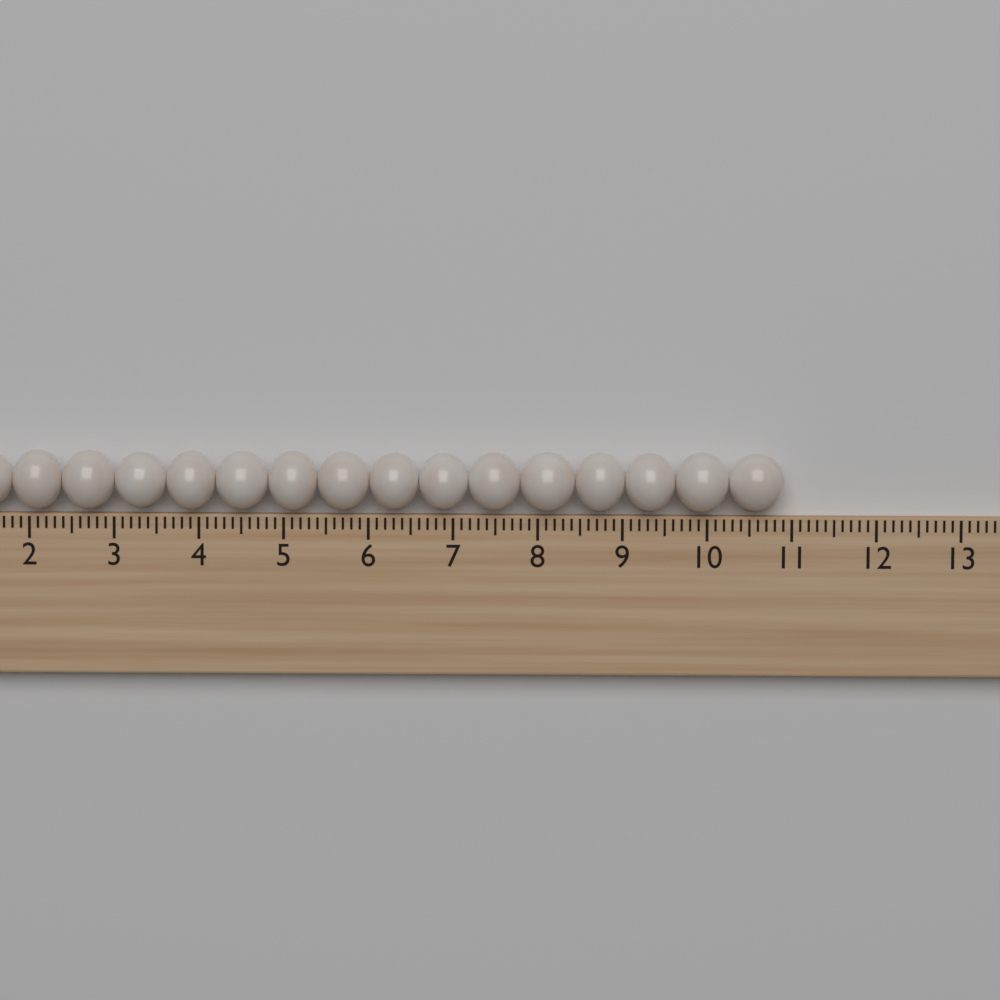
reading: 10.9 (no unit)
